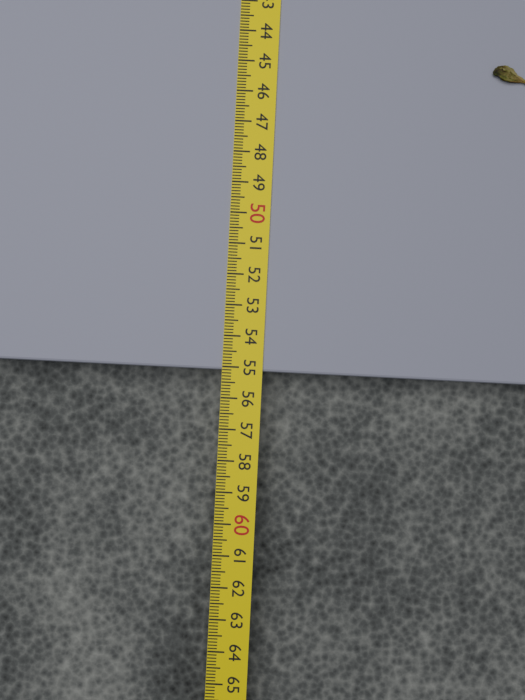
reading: 55.1 cm
